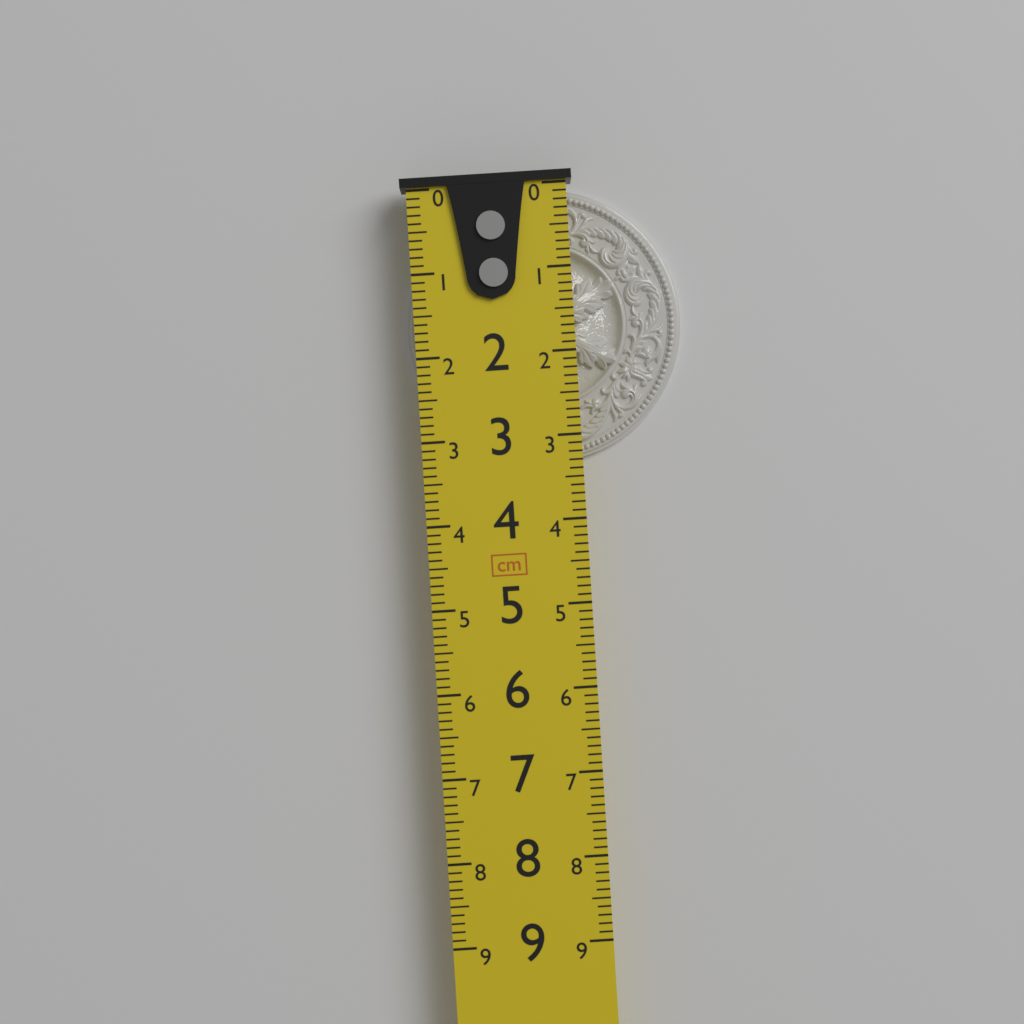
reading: 3.3 cm
